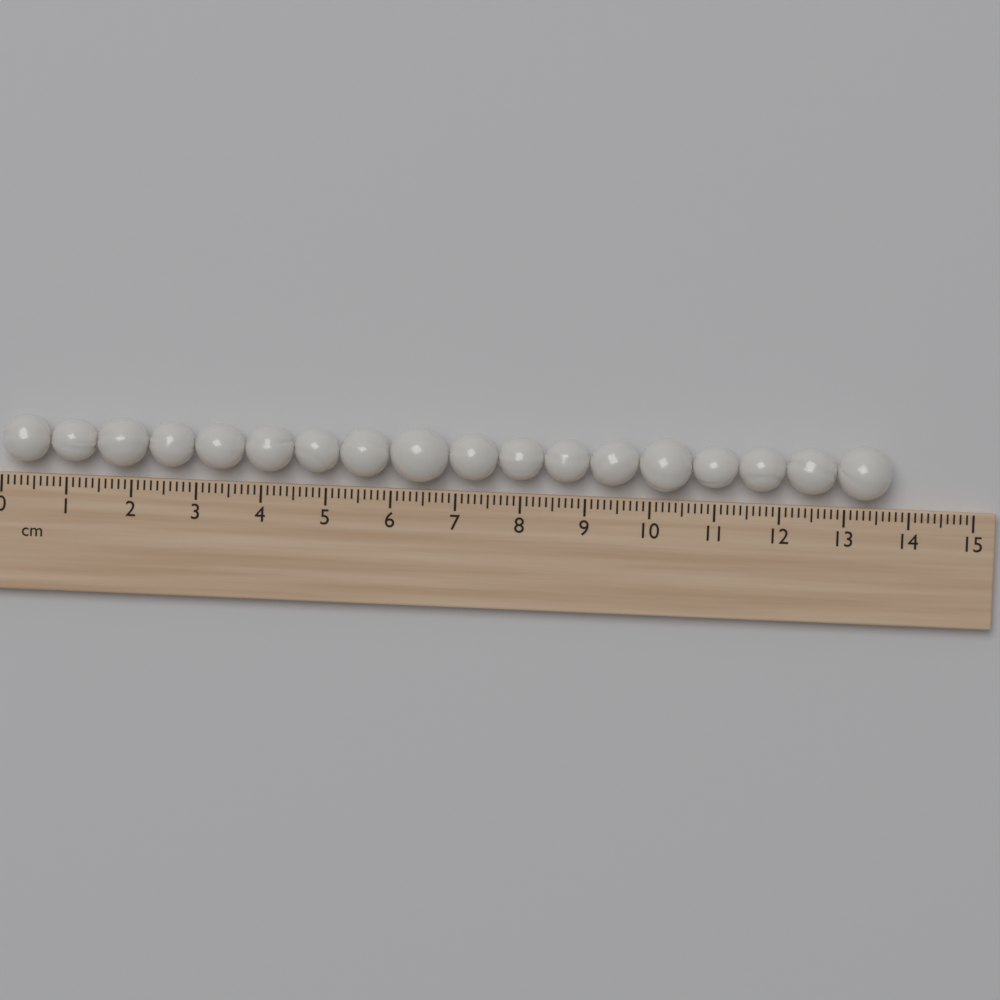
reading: 13.7 cm
